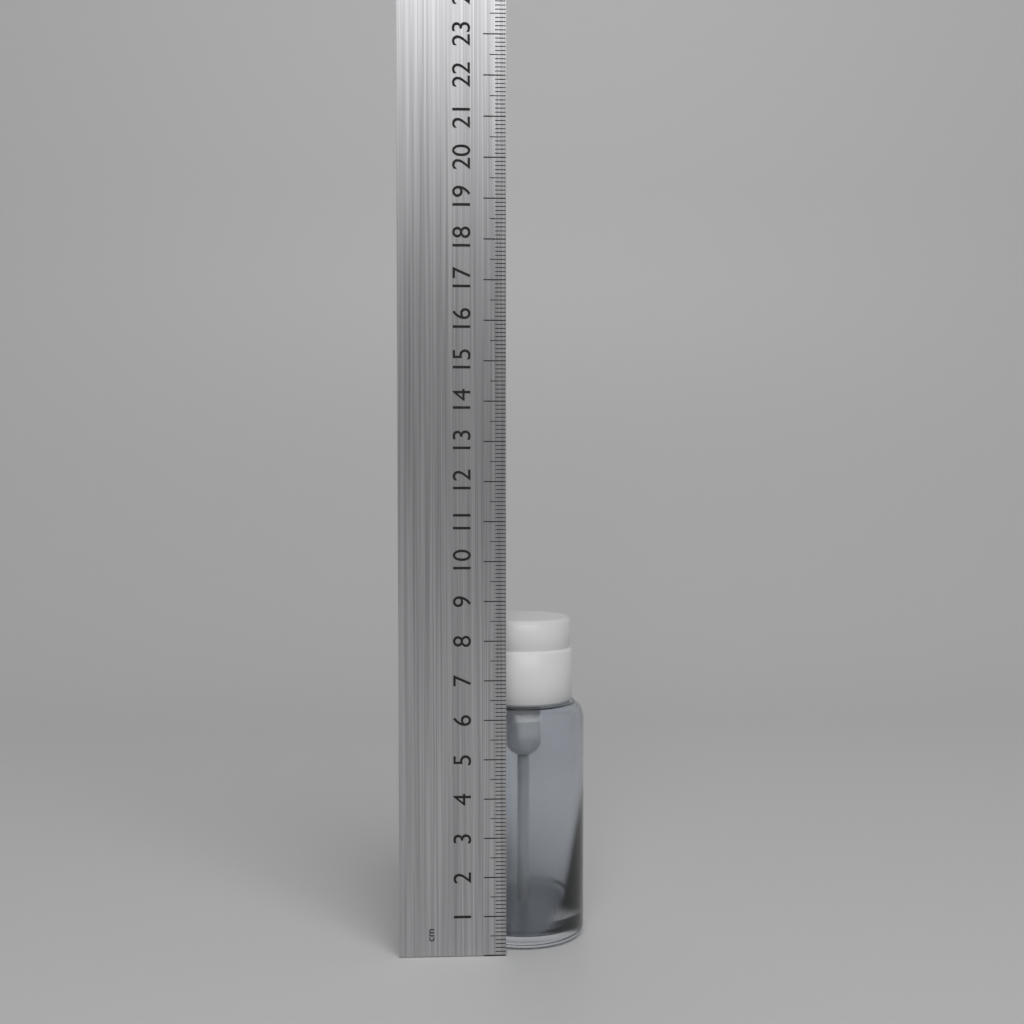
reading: 8.4 cm
